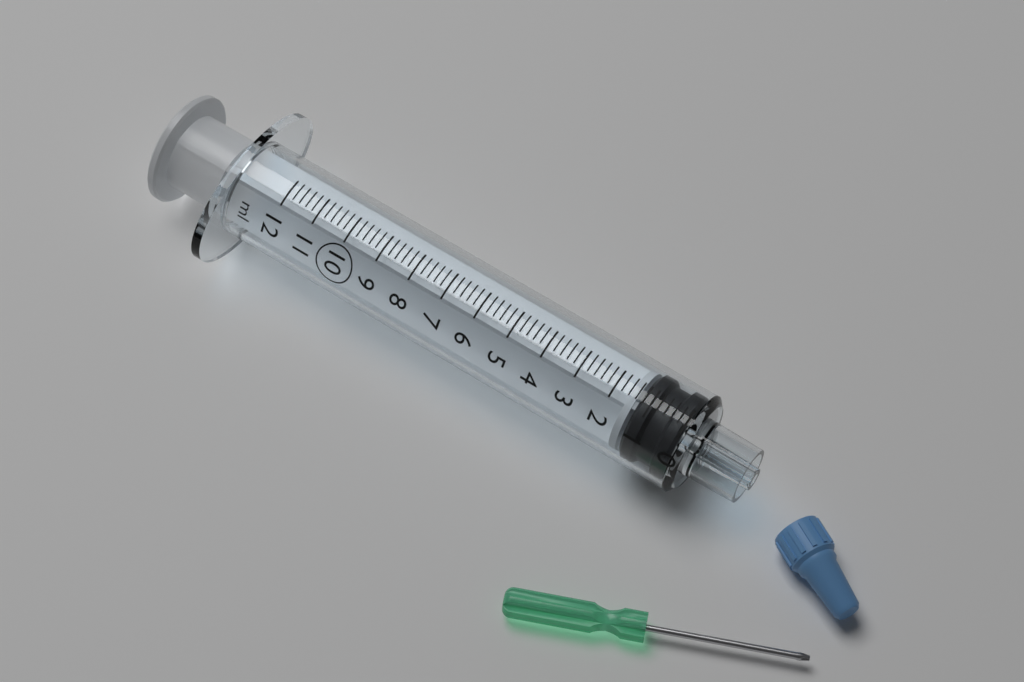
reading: 0.0 ml
